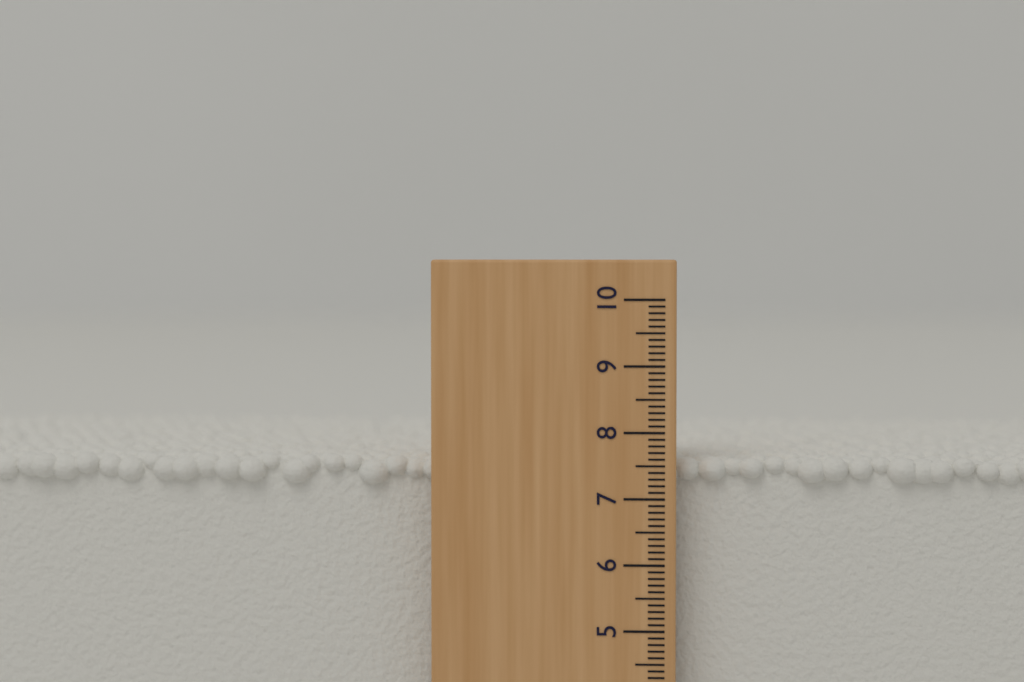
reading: 7.6 (no unit)
